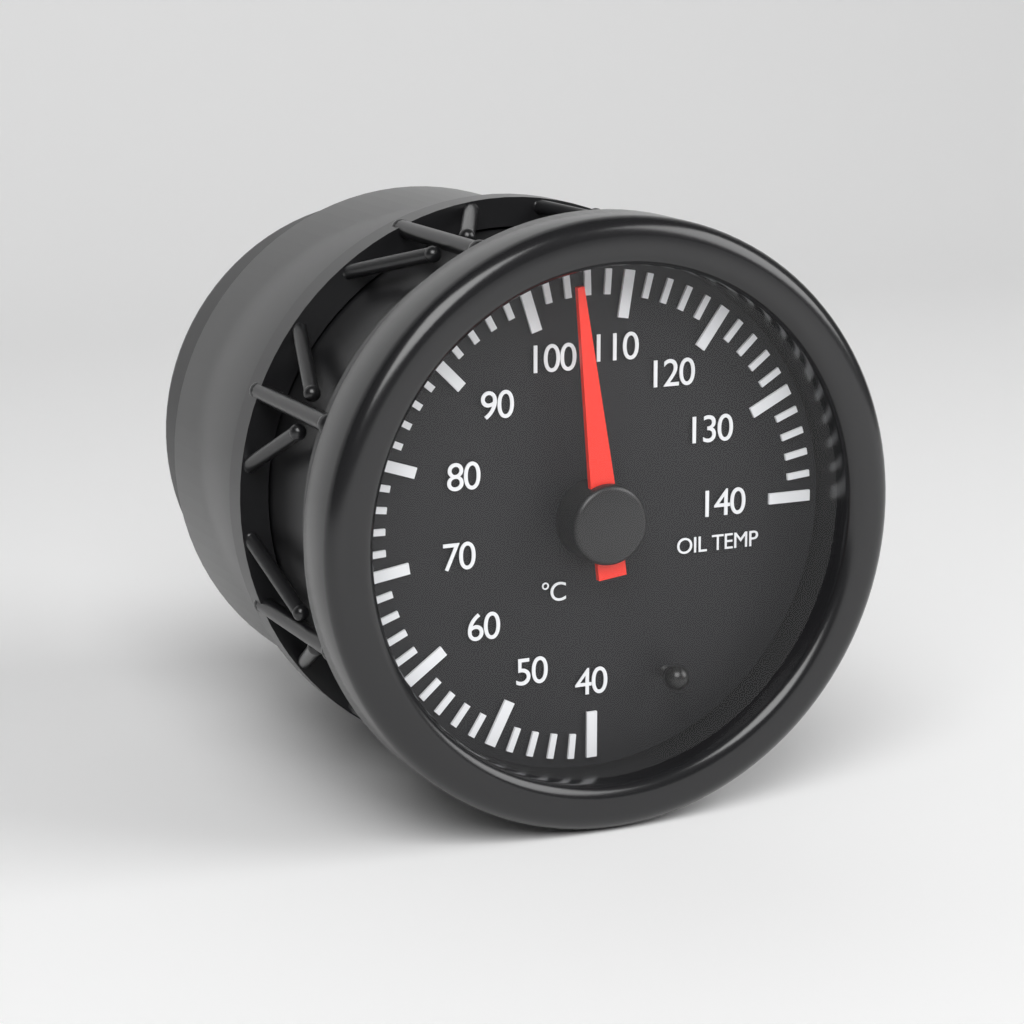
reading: 104 °C
